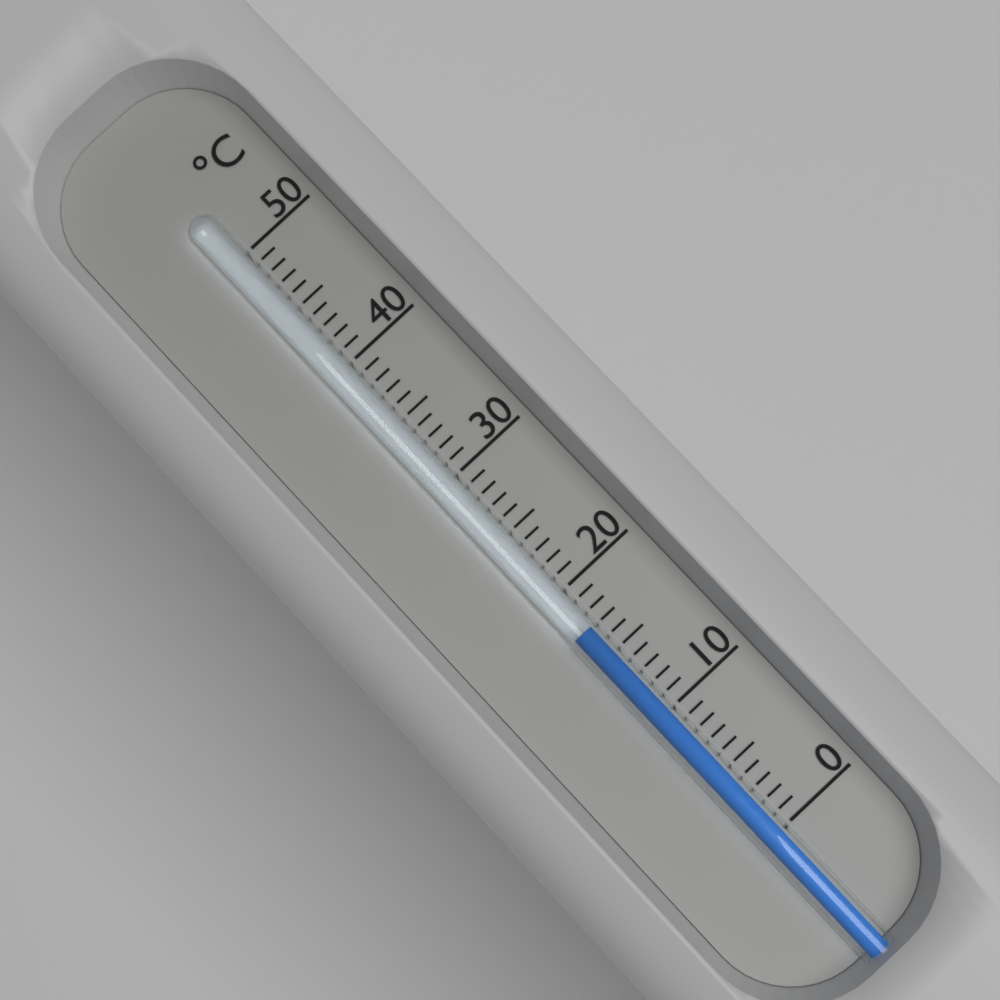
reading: 17 °C
